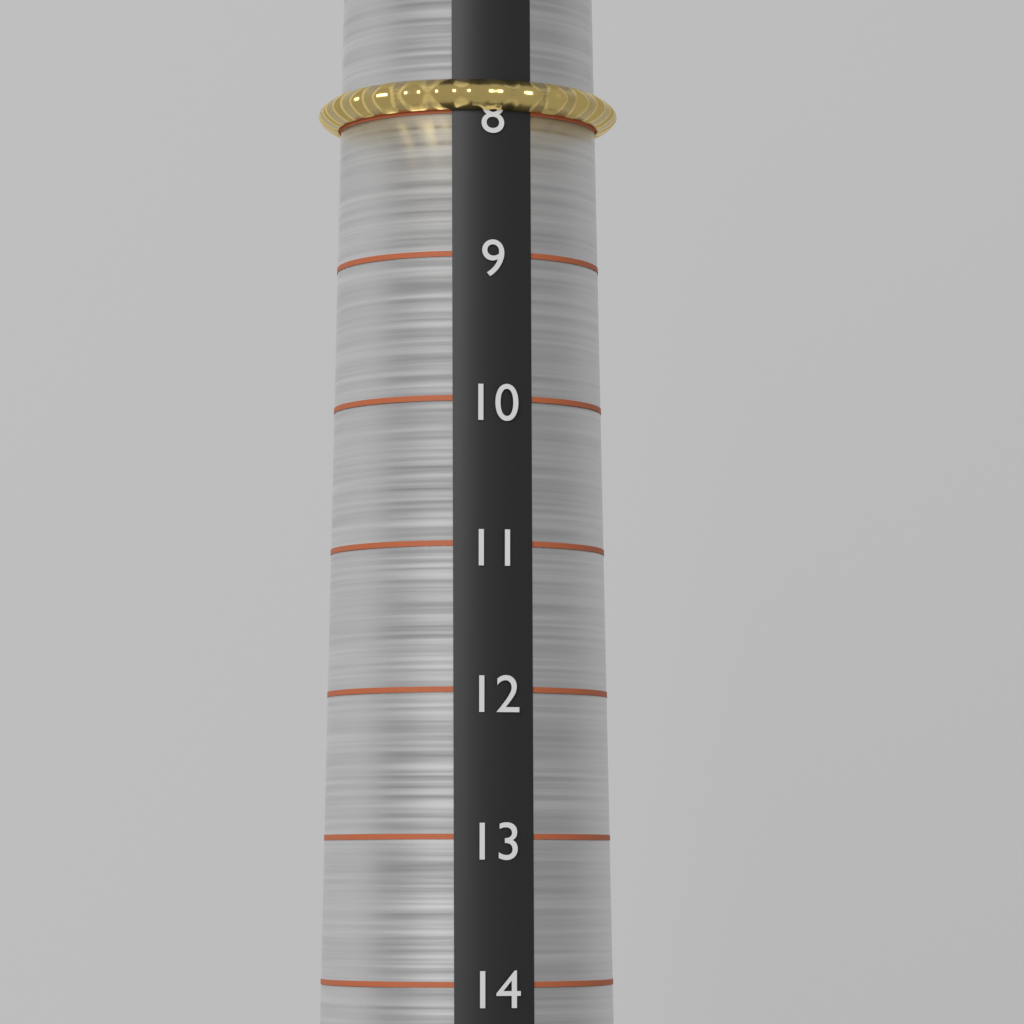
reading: 8 (no unit)
